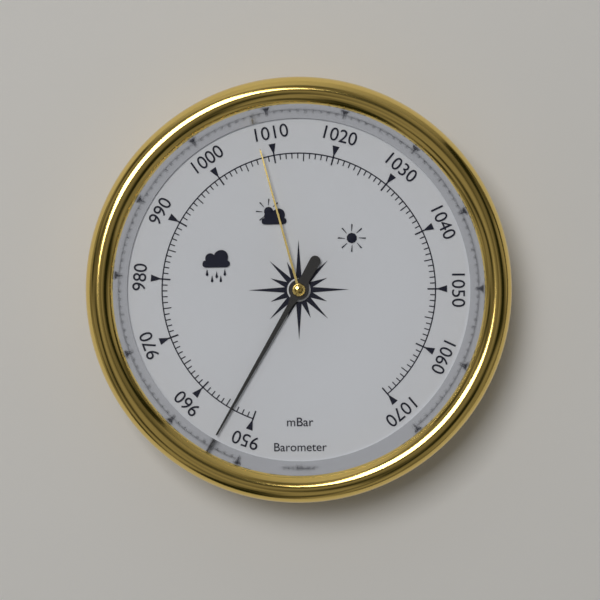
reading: 954 mbar
